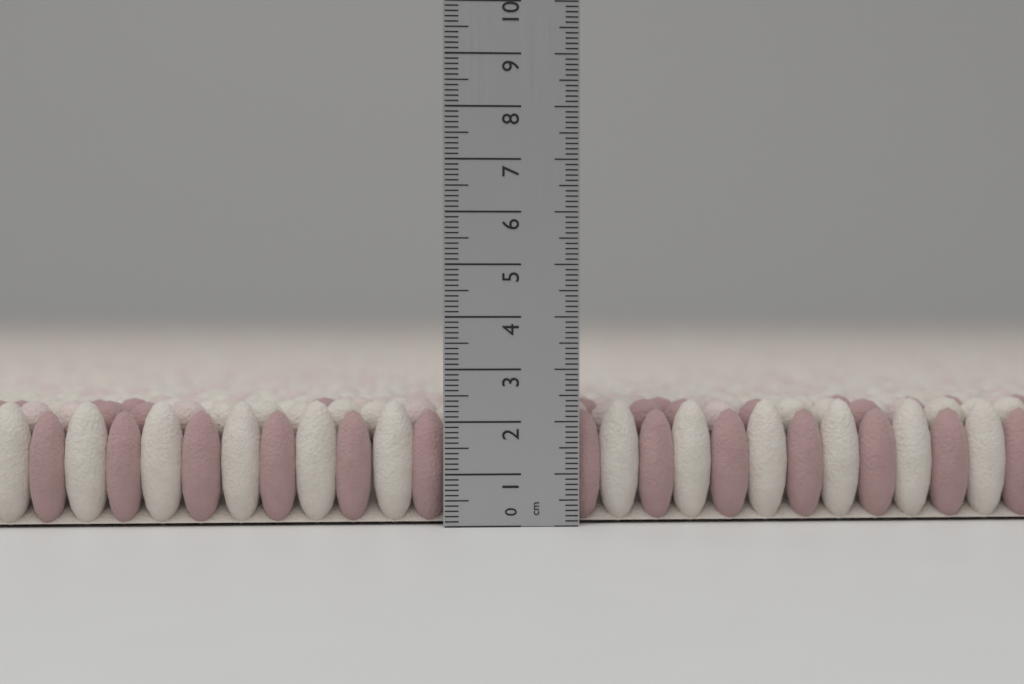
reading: 2.4 cm
